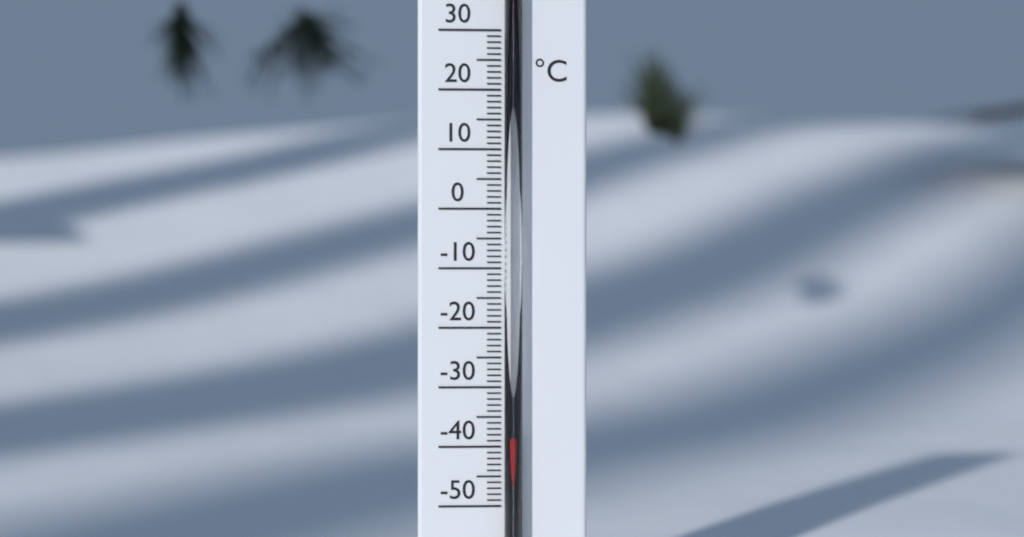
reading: -38 °C
